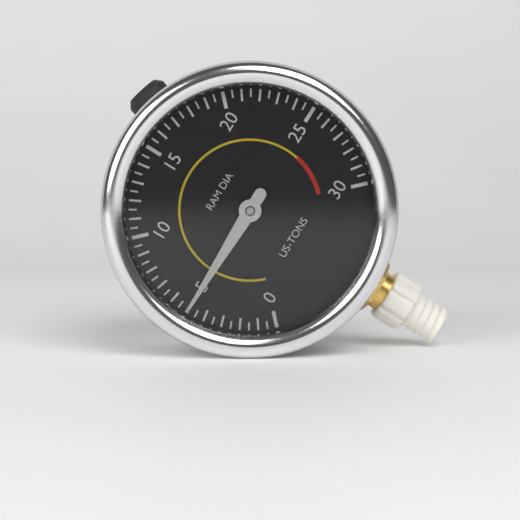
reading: 5.0 US-TONS
